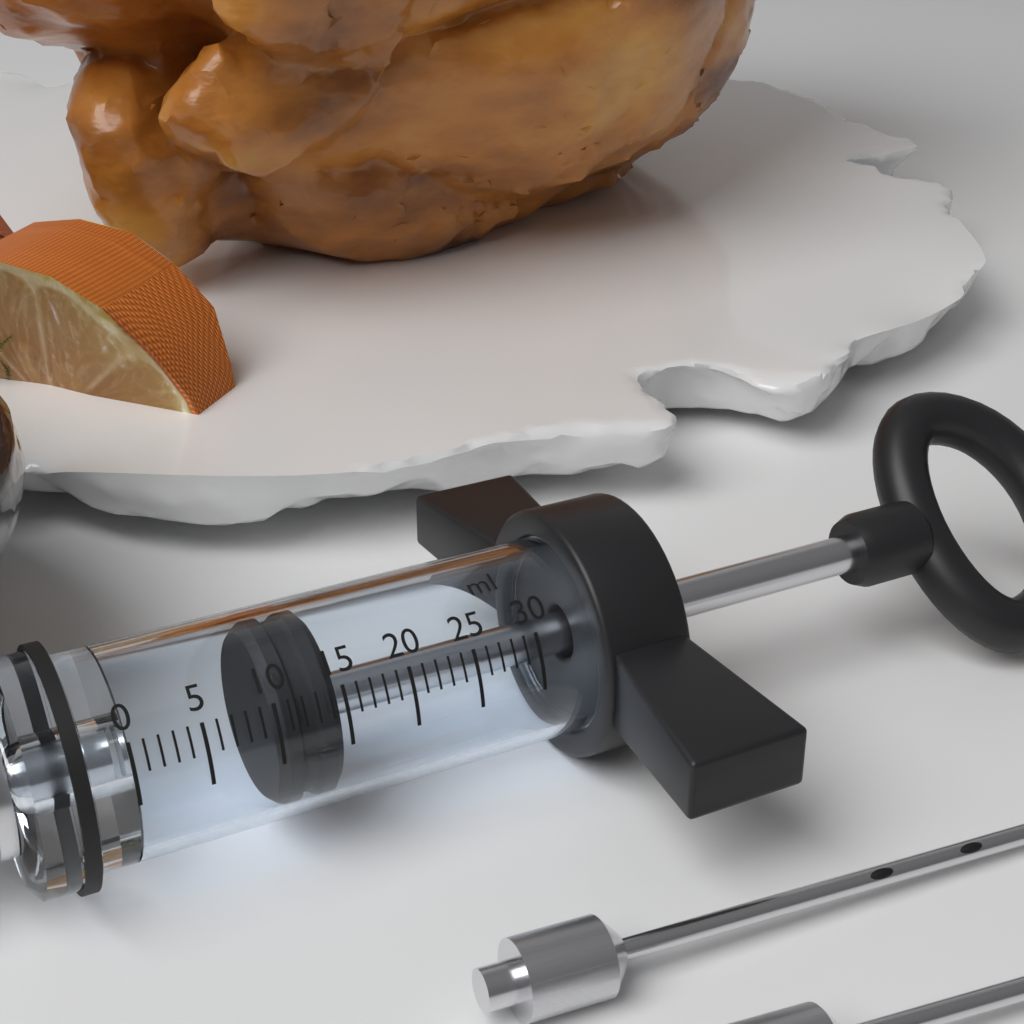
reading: 10 ml
